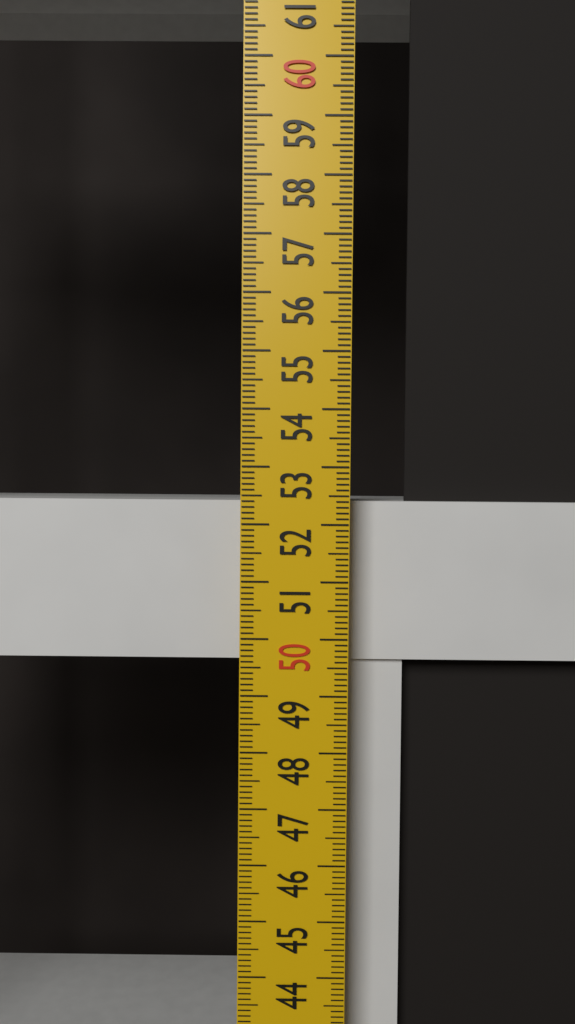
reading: 52.4 cm
